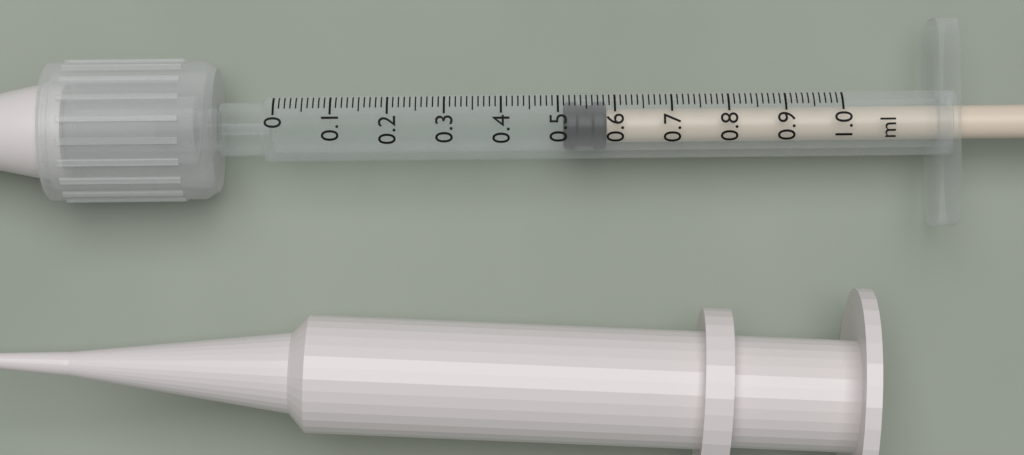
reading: 0.51 ml
